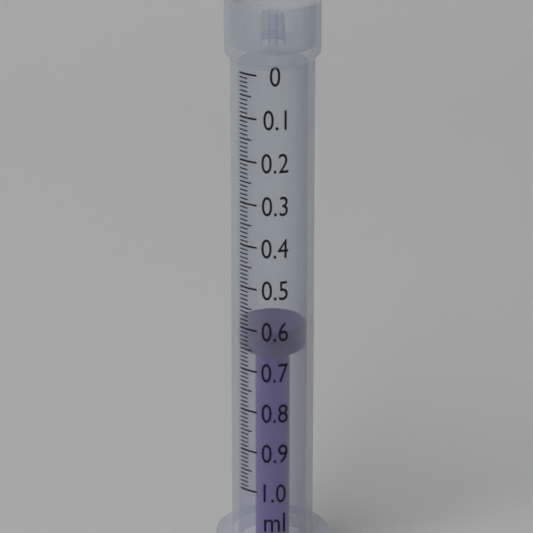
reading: 0.61 ml
